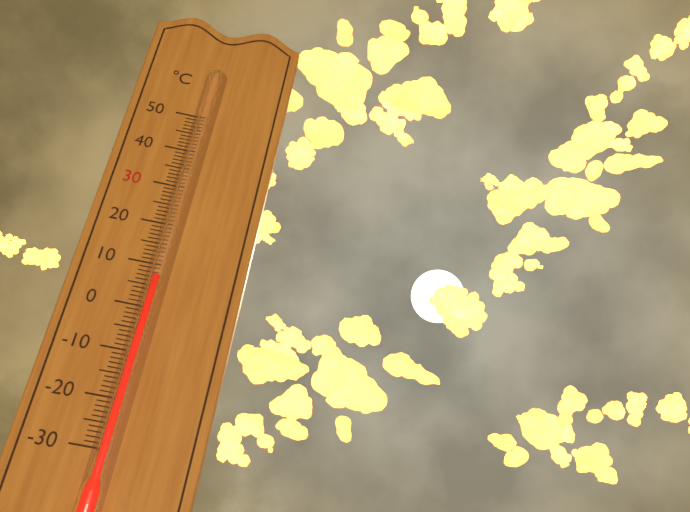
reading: 7 °C
